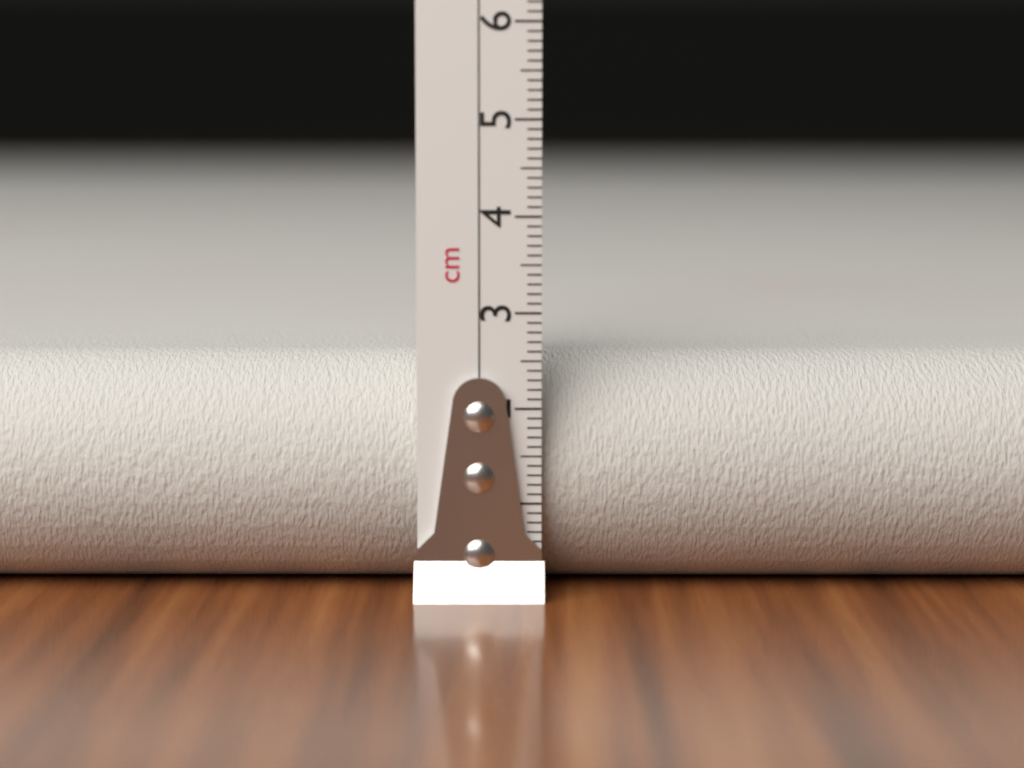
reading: 2.5 cm
